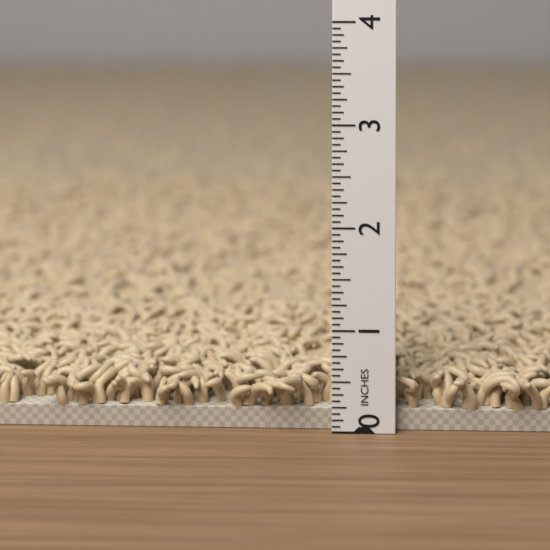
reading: 0.5625 in
